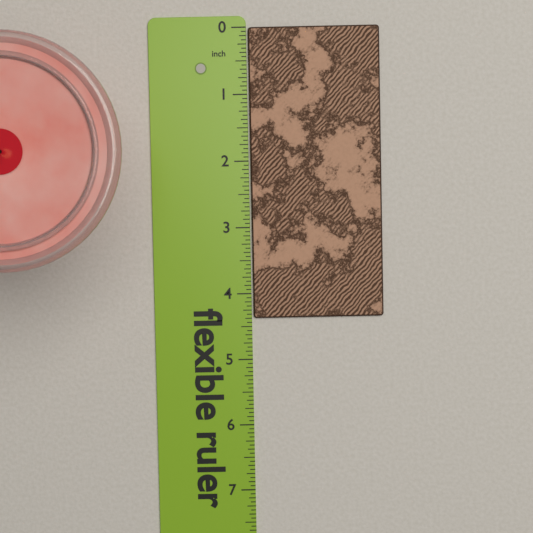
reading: 4.3750 in
